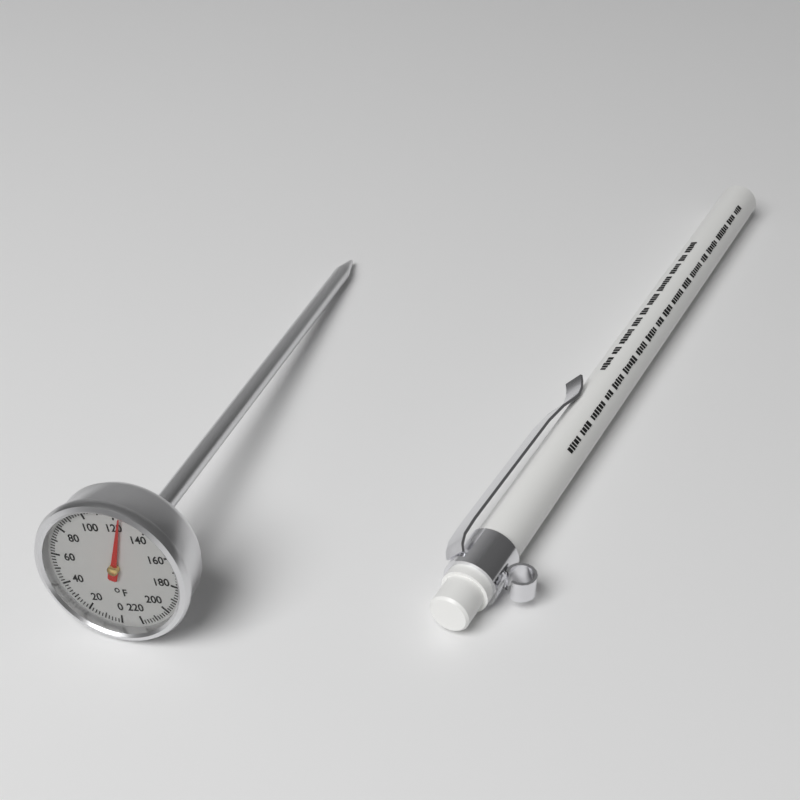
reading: 124 °F
